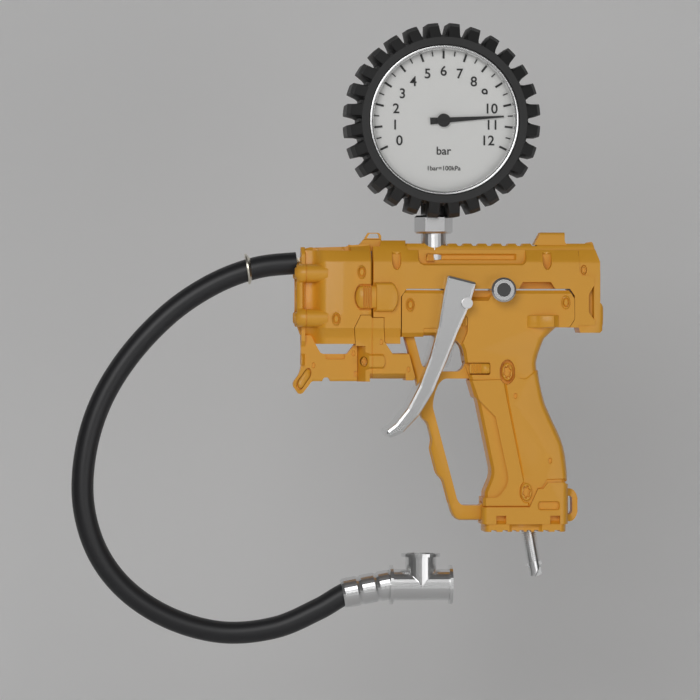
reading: 10.5 bar
